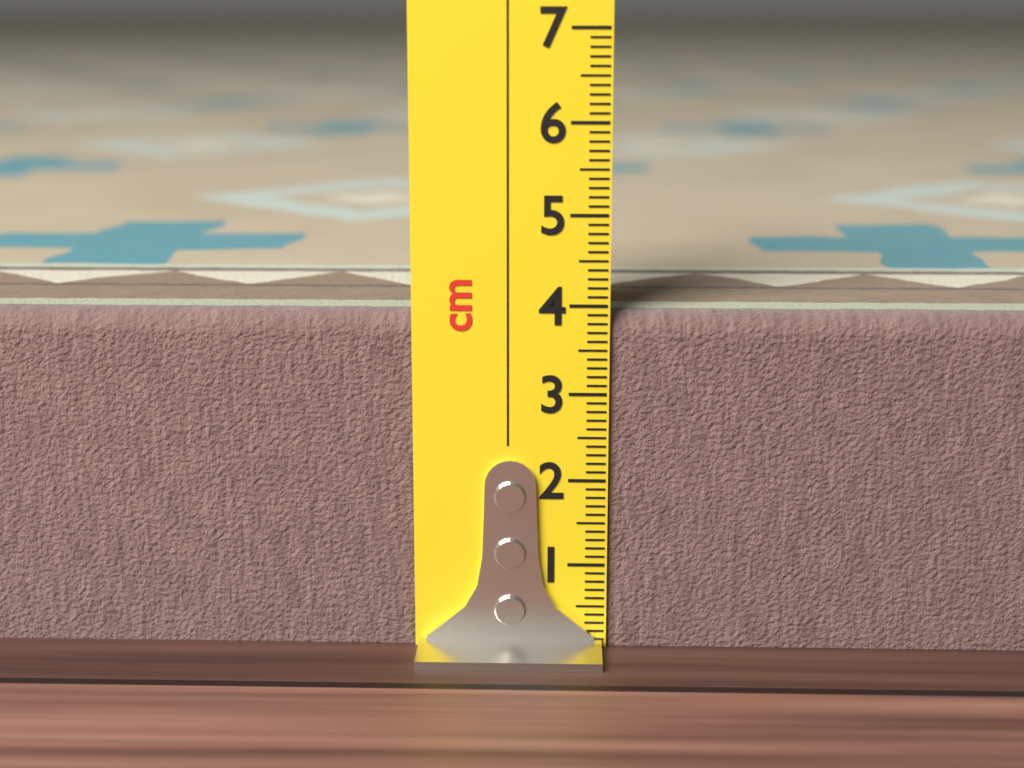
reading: 3.9 cm
